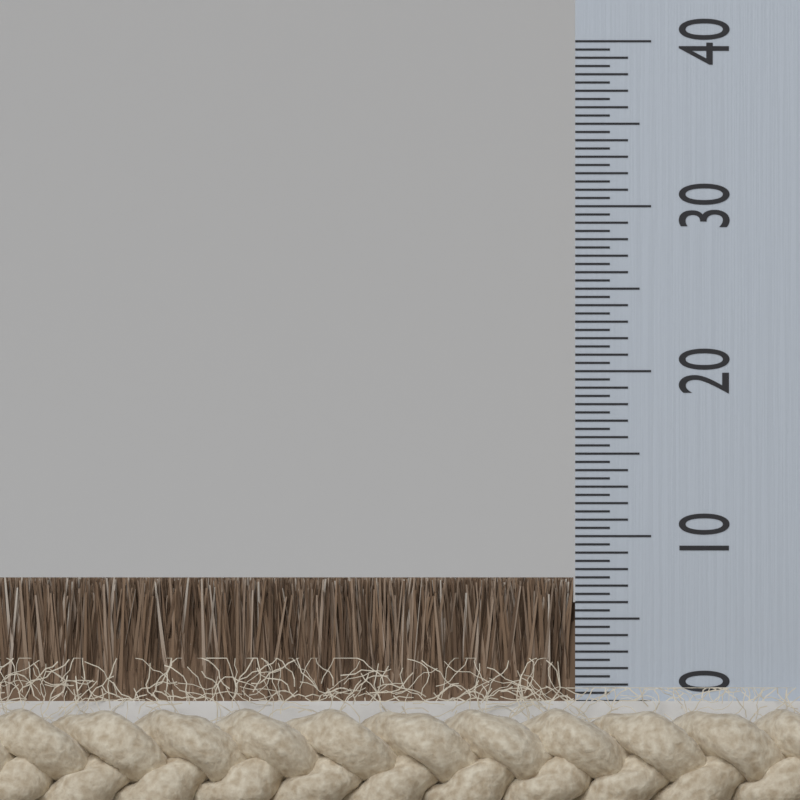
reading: 7.5 (no unit)
